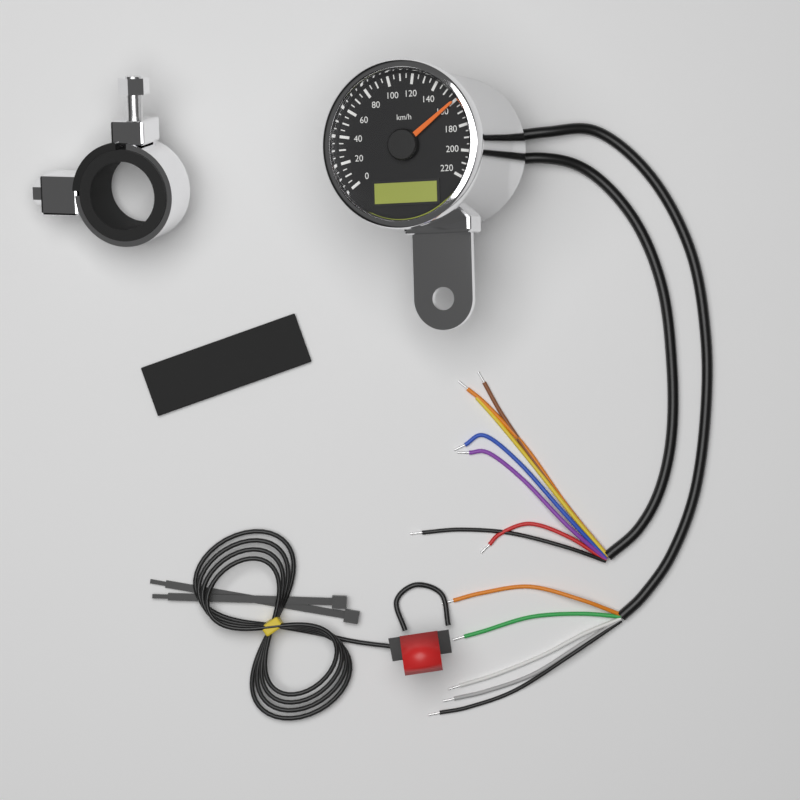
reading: 160 km/h
